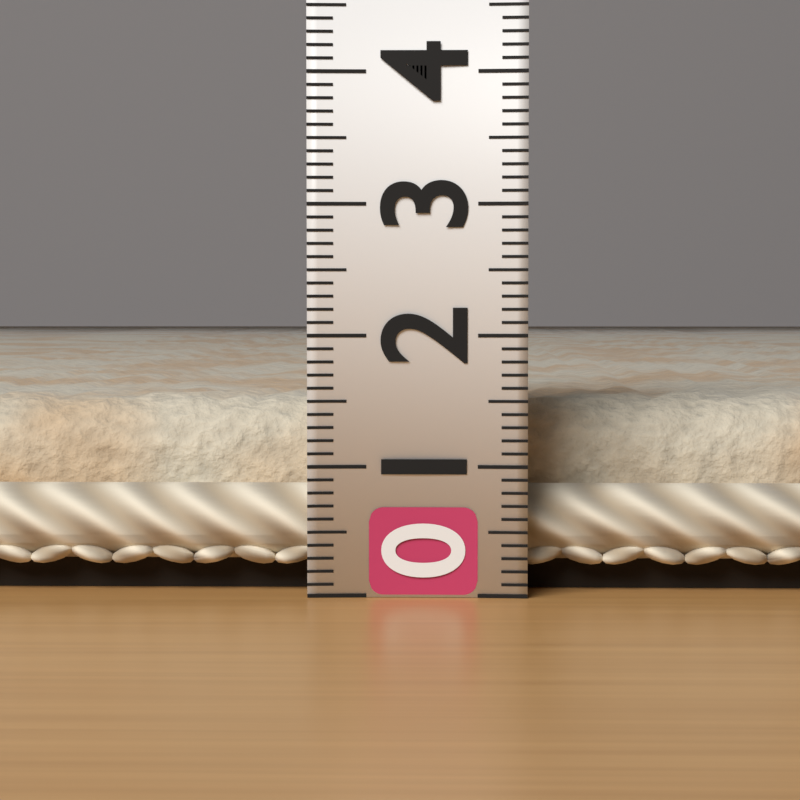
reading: 1.5 (no unit)
